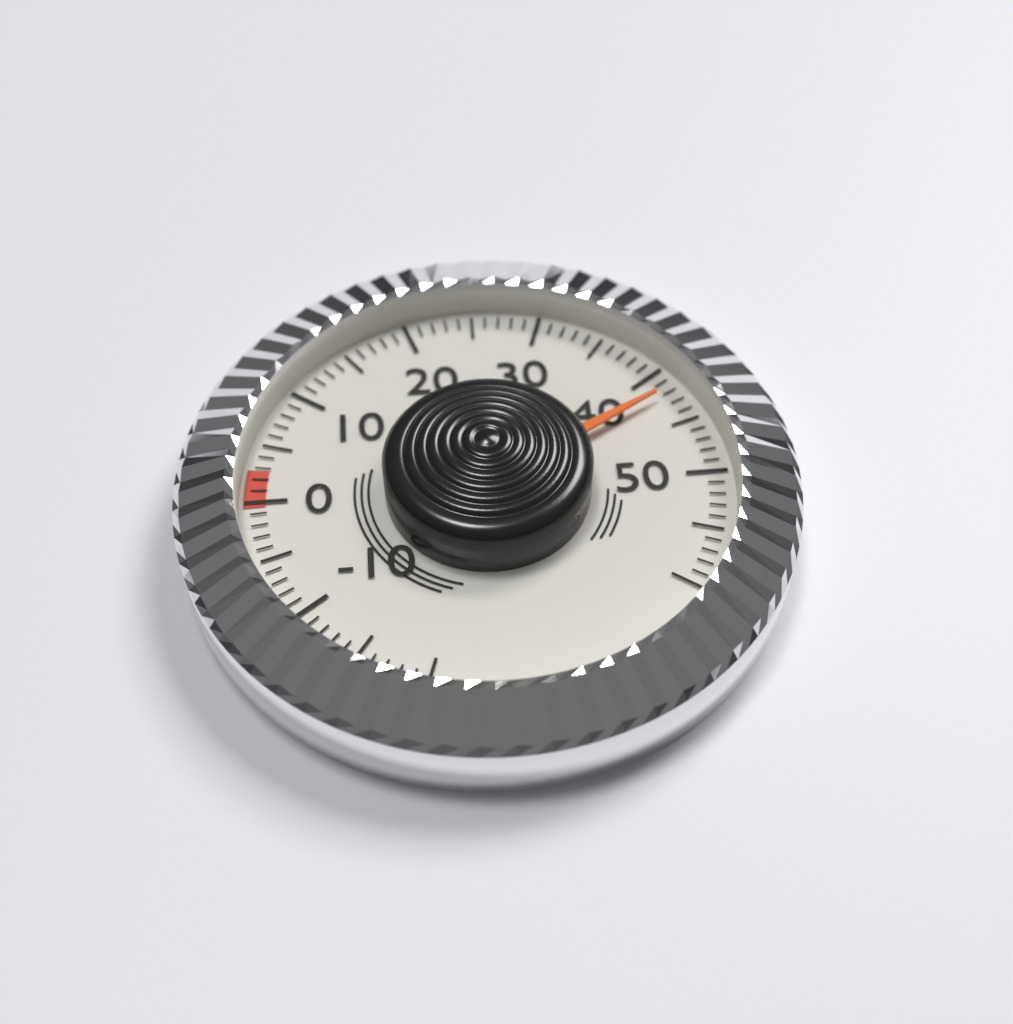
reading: 42 (no unit)
